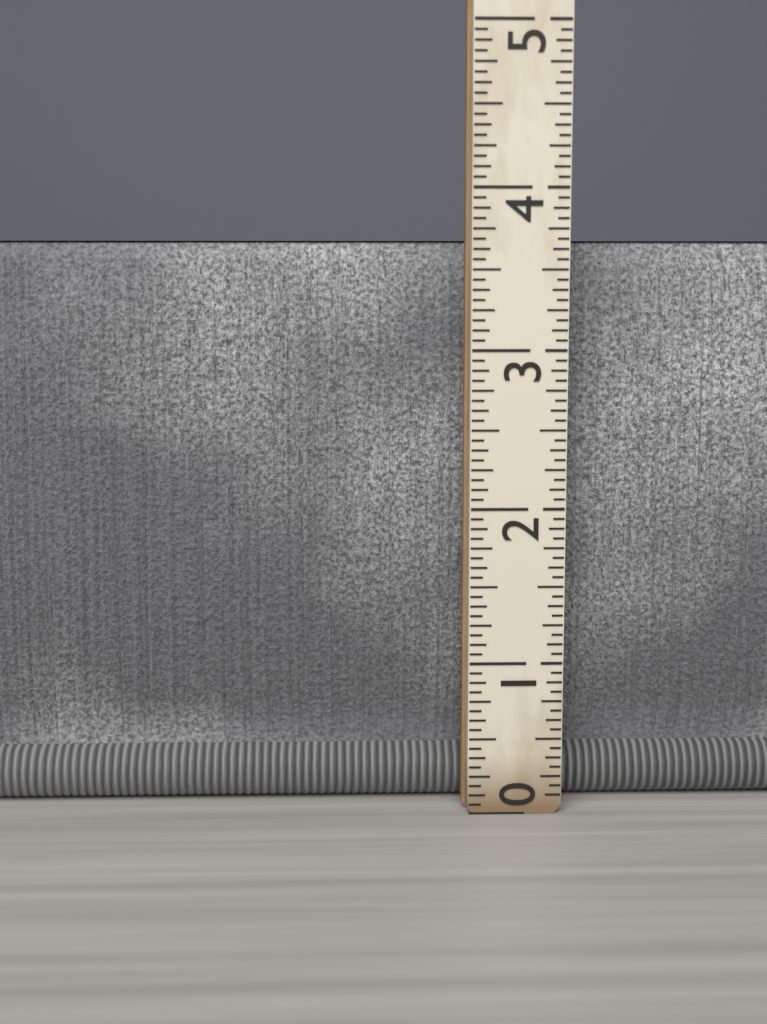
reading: 3.6875 (no unit)
